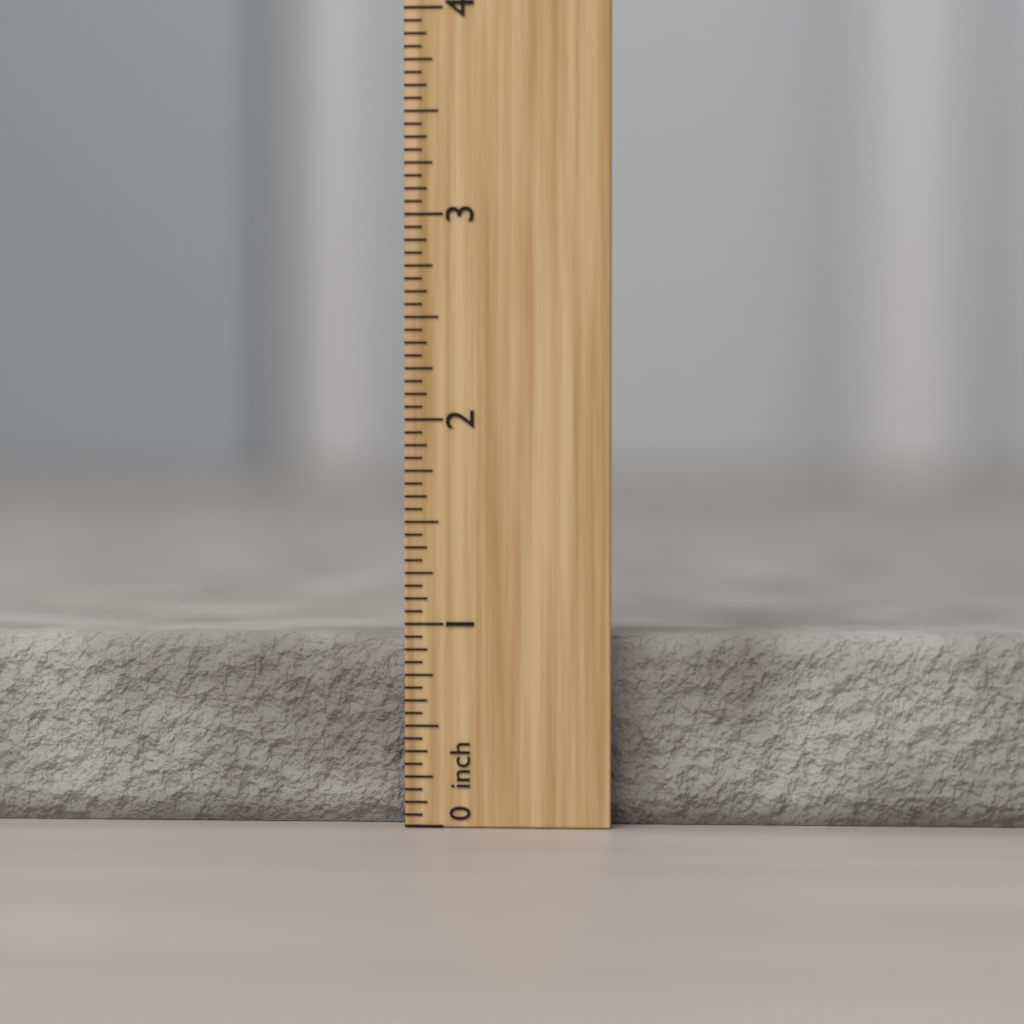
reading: 0.9375 inch
